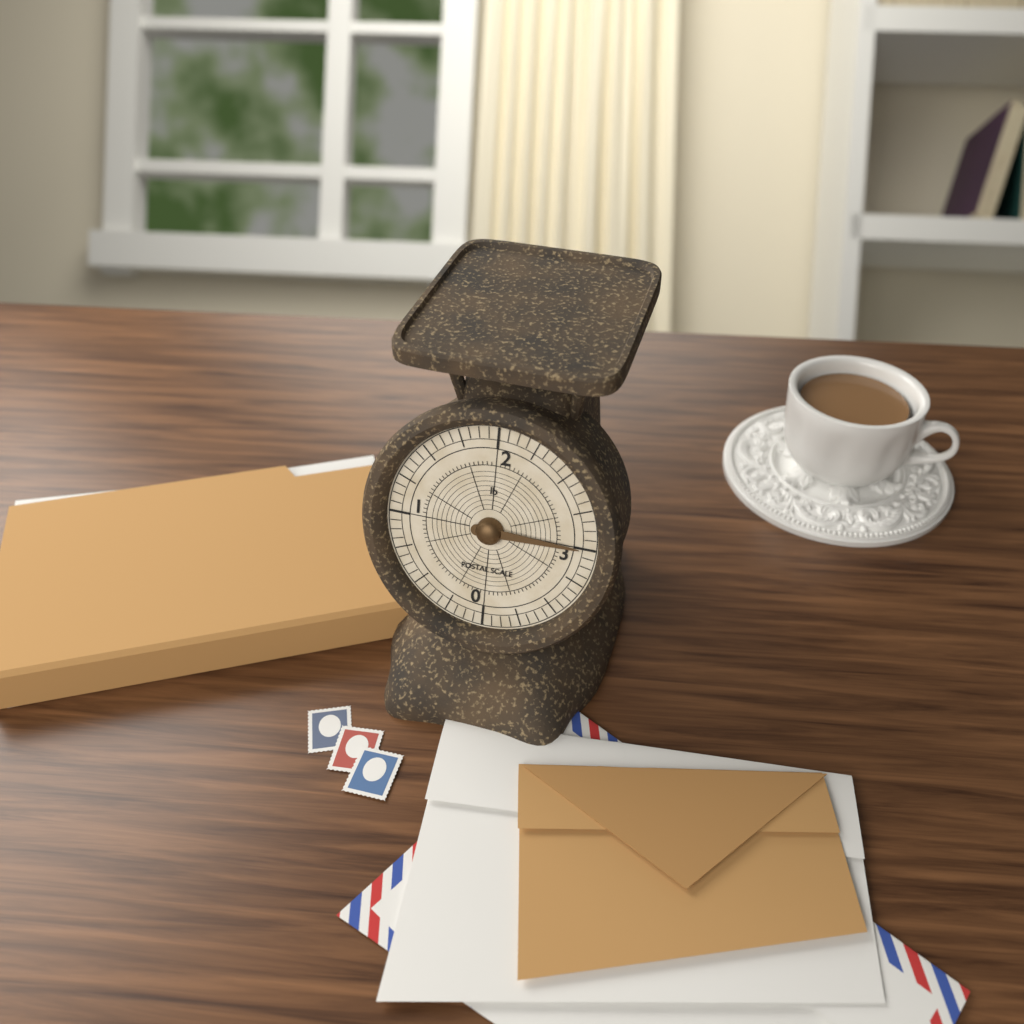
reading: 3.0000 lb
